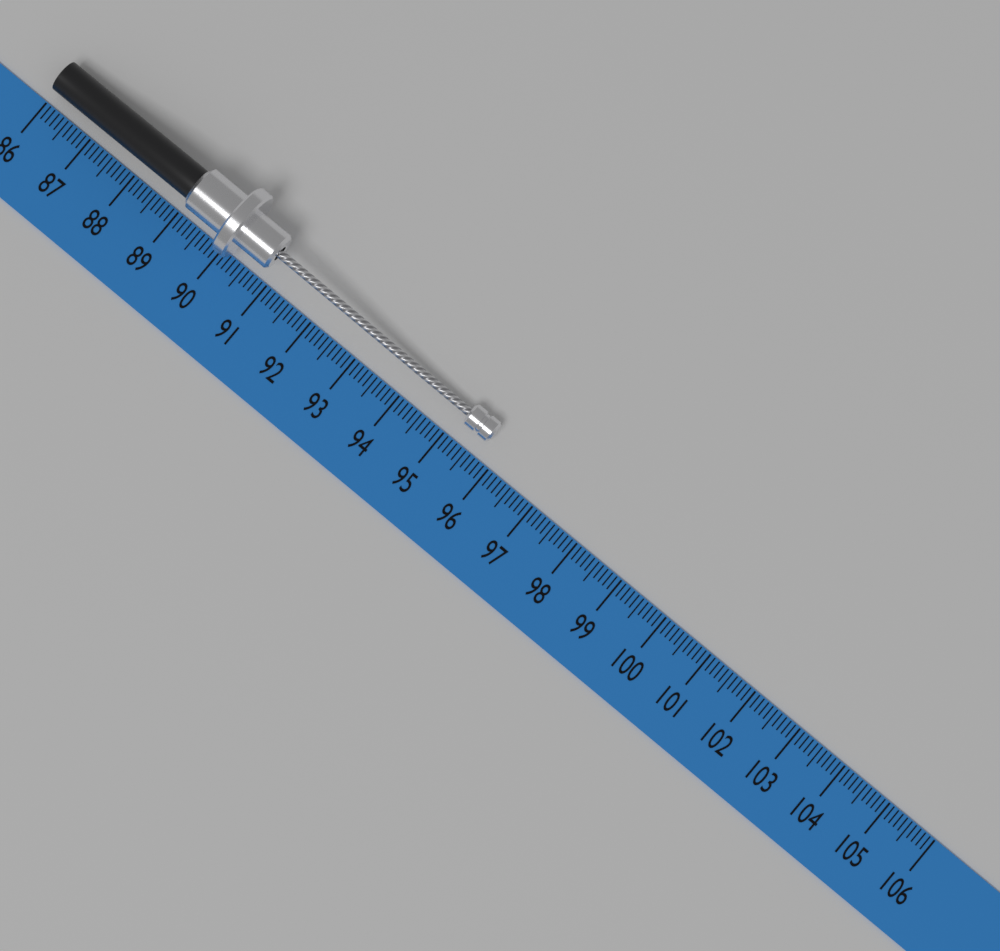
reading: 95.7 (no unit)
